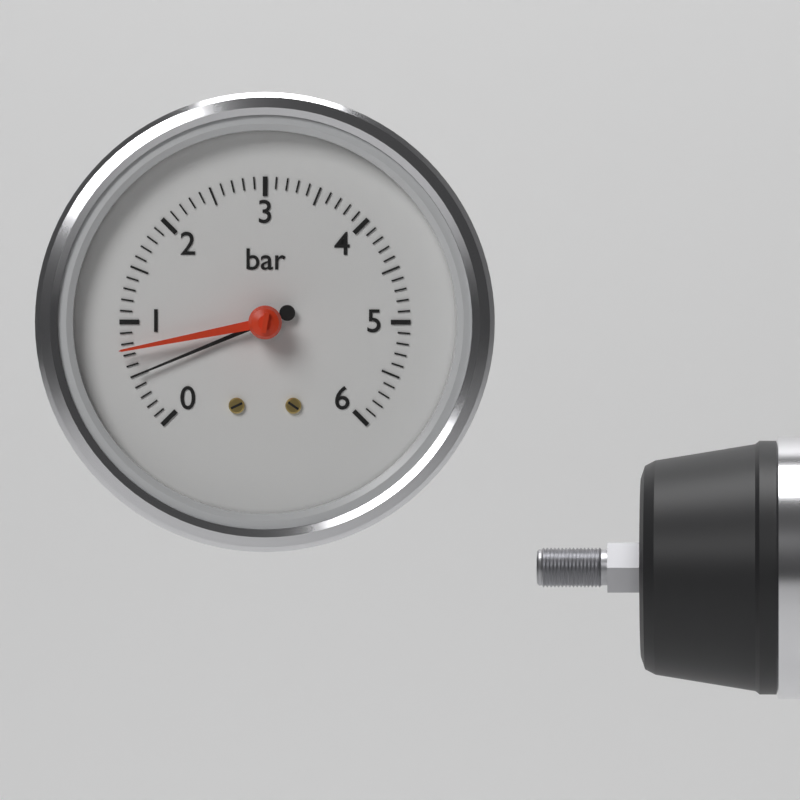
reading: 0.5 bar
